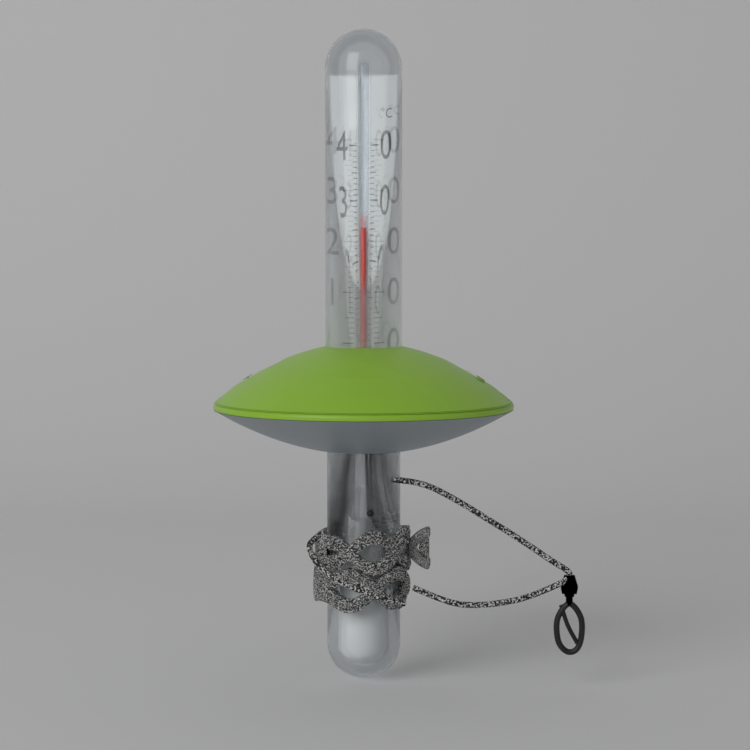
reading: 25 °C
